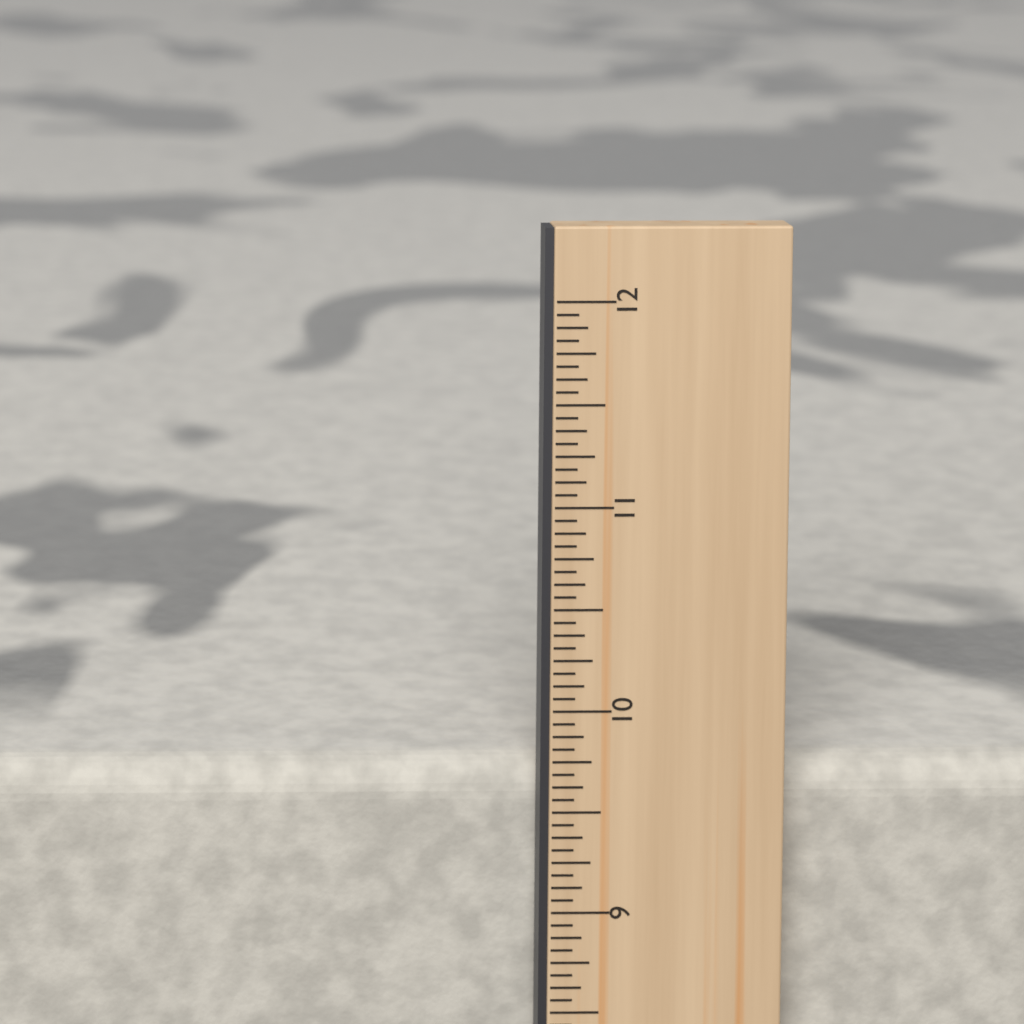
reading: 9.6875 in
